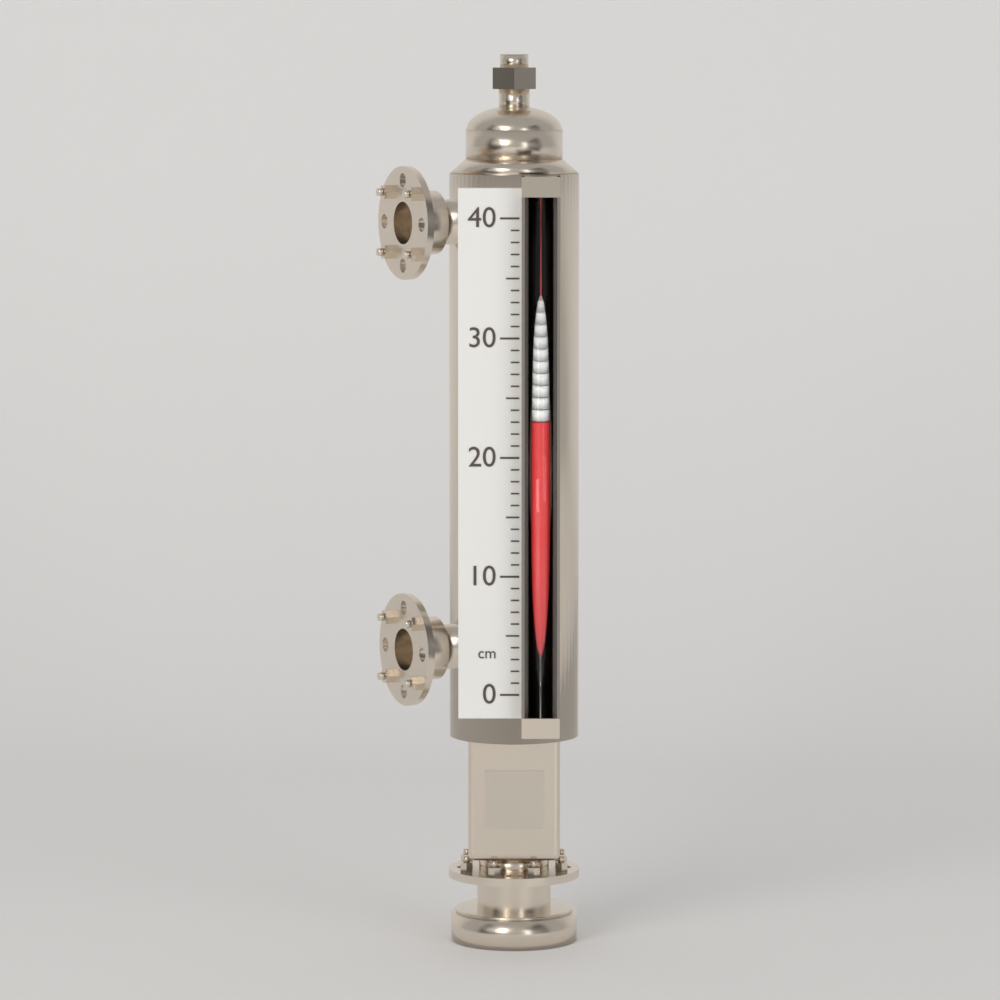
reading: 23 cm
